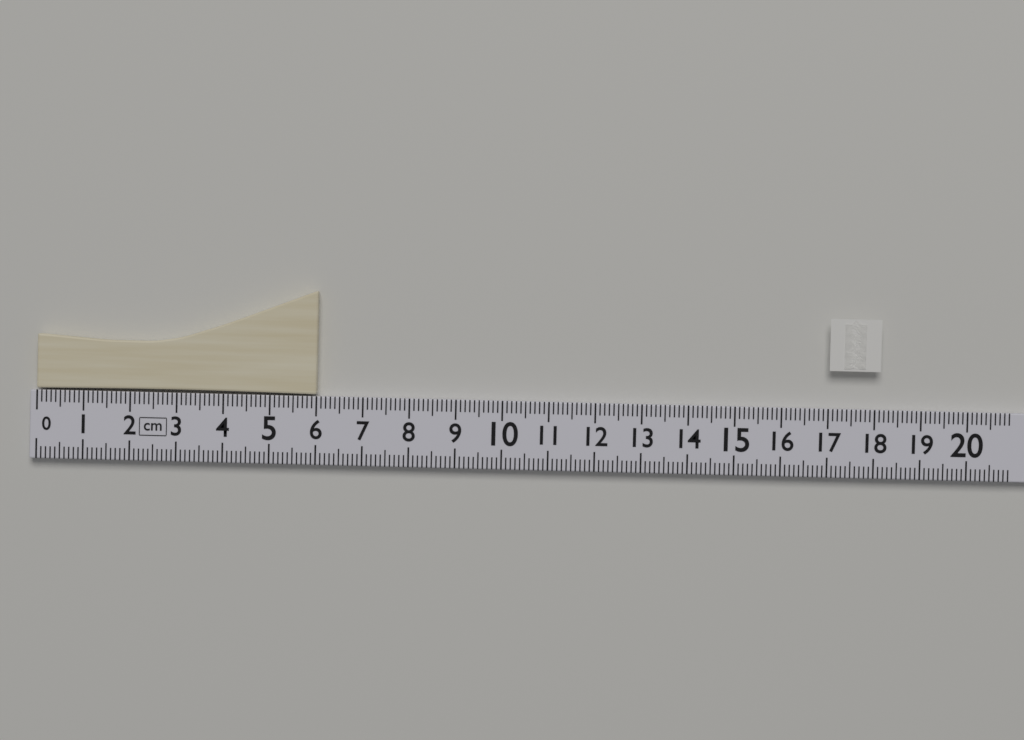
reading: 6.0 cm
